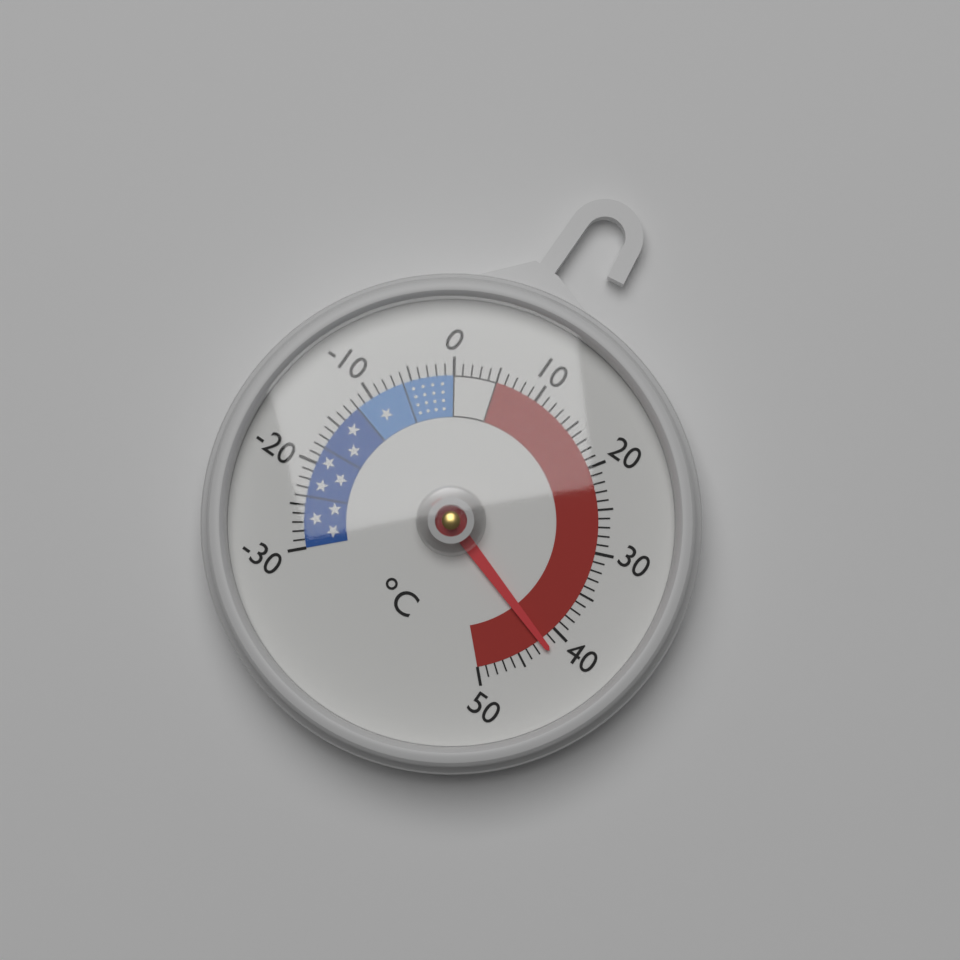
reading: 42 °C
